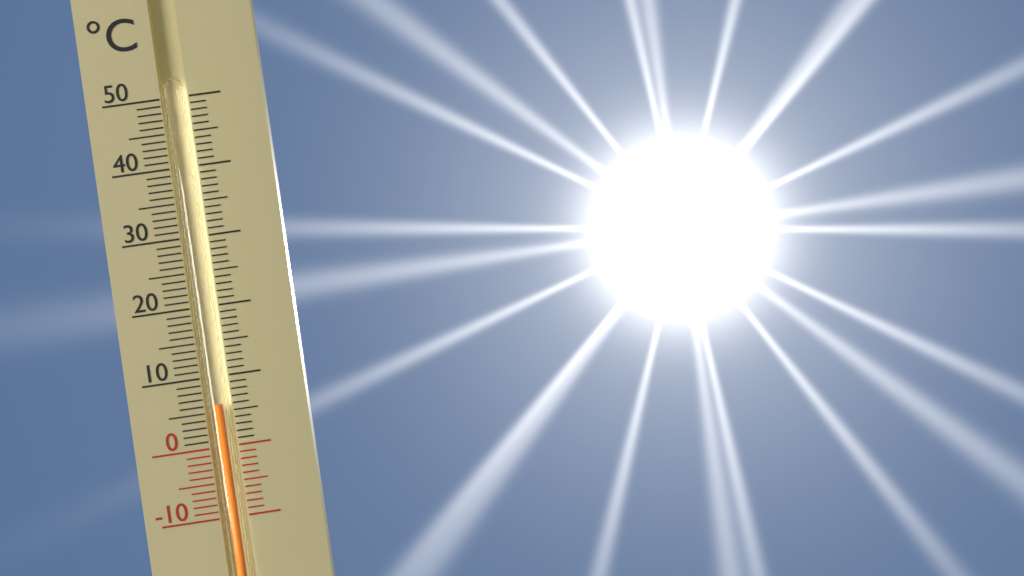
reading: 6 °C
